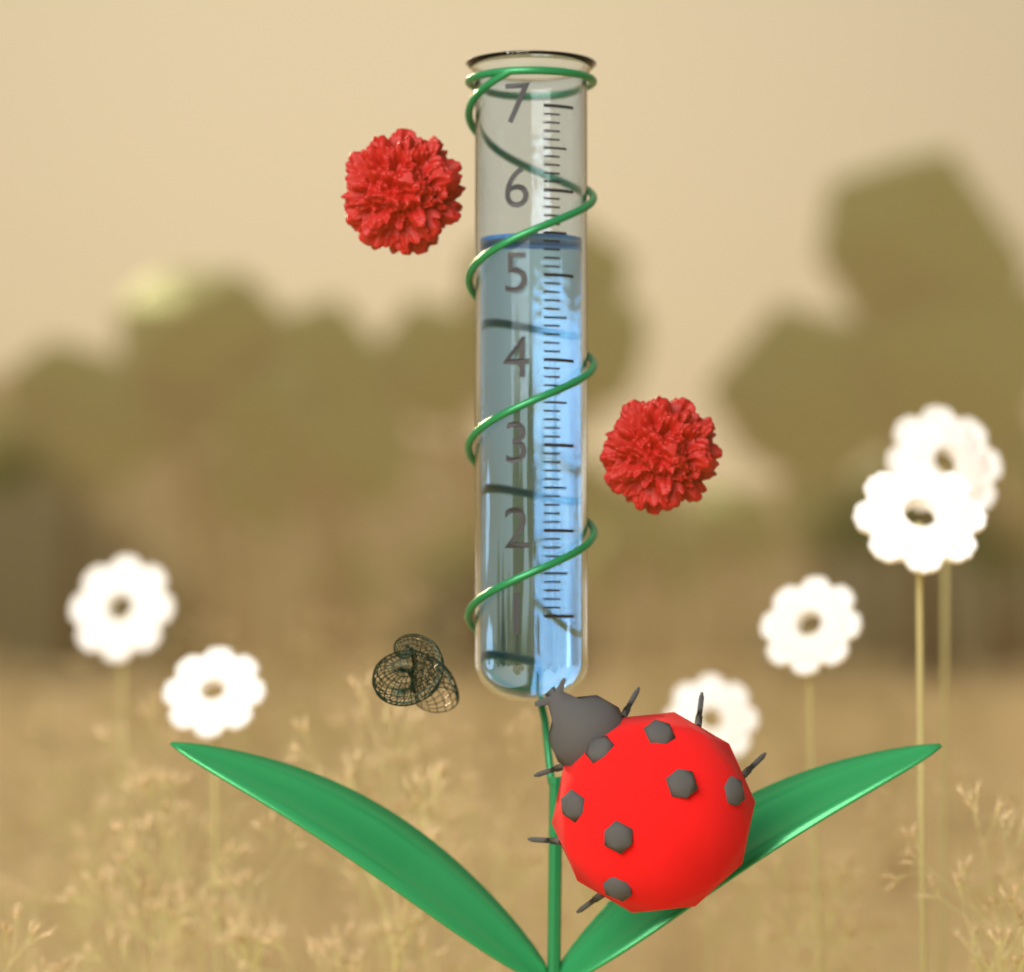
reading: 5.5 (no unit)
